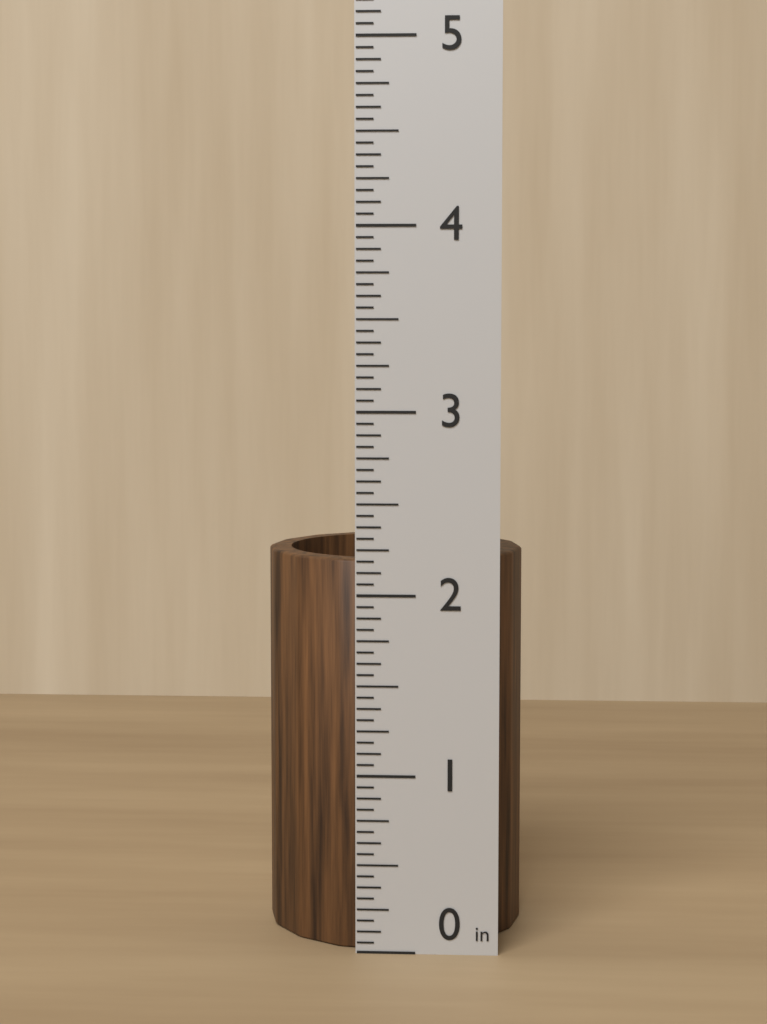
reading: 2.1875 in
